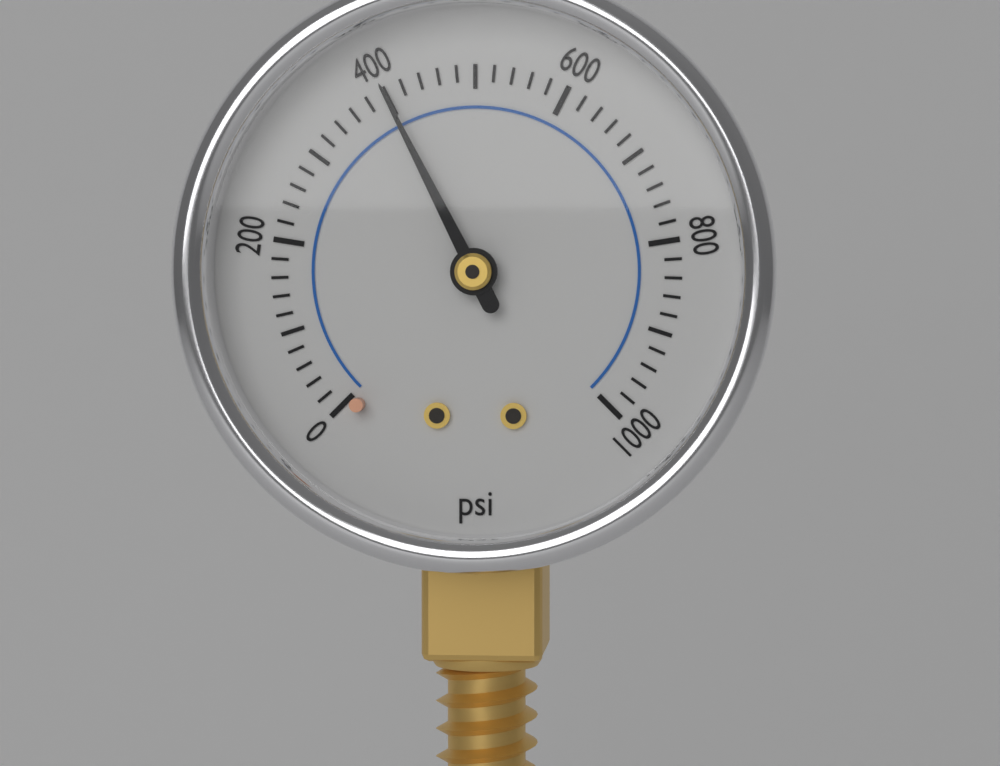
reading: 400 psi
